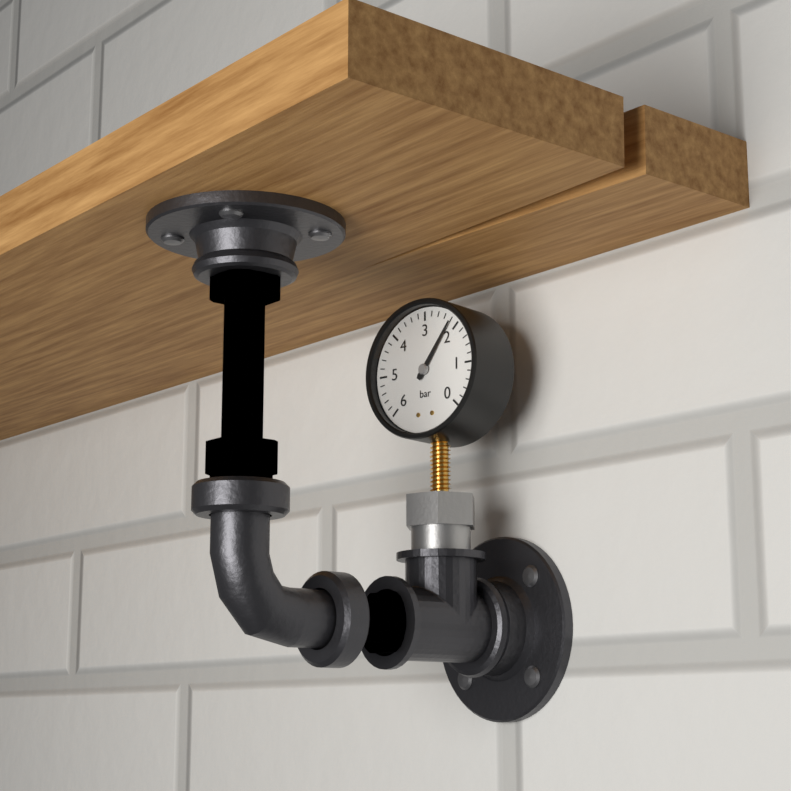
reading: 2.2 bar
